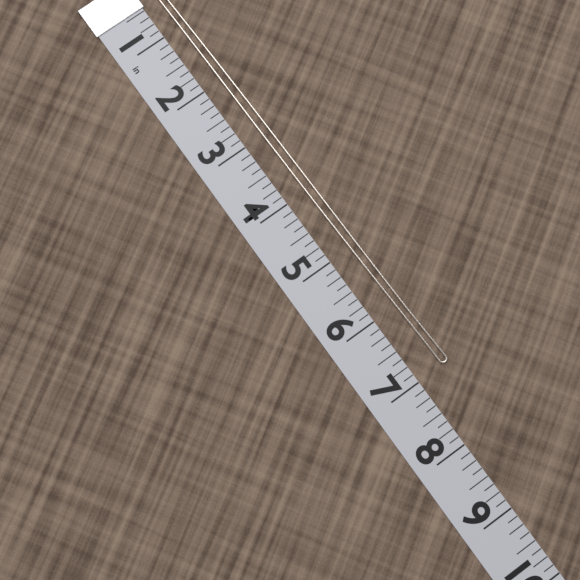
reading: 7.000 in
